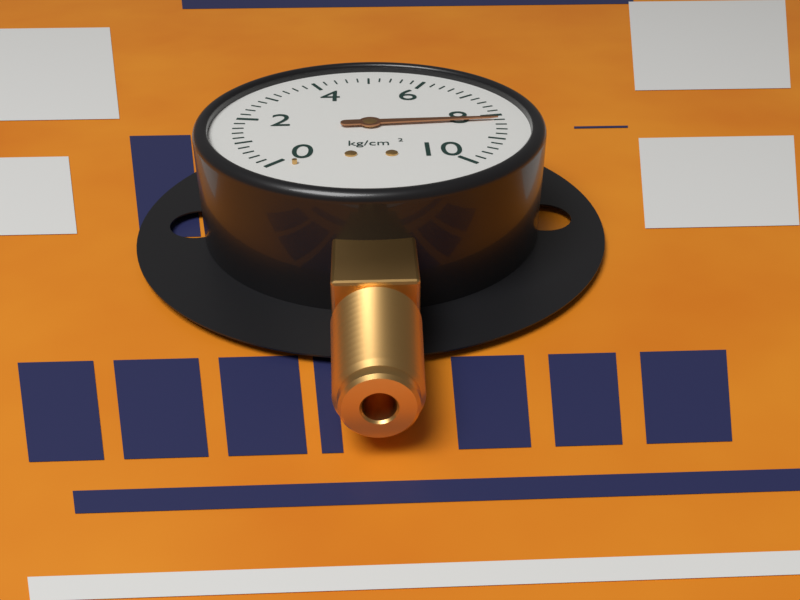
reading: 8.2 kg/cm²
